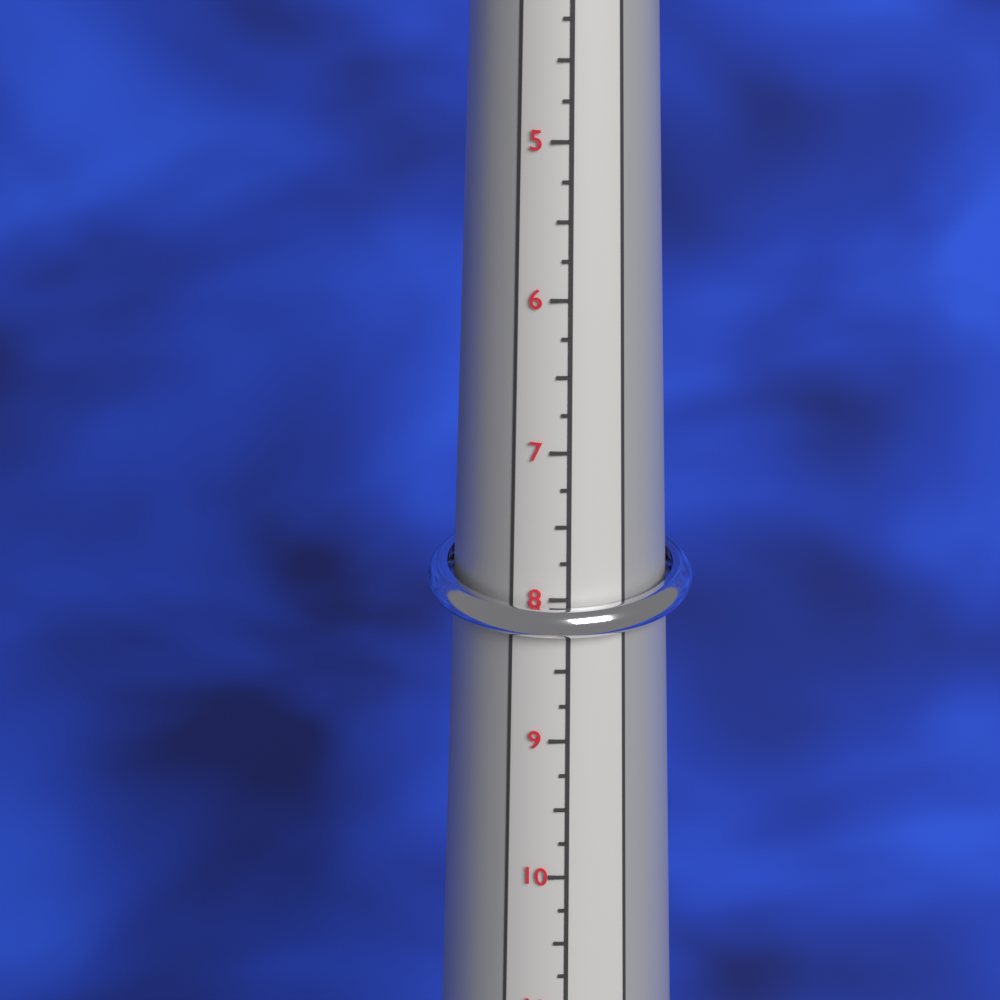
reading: 8.50 (no unit)
